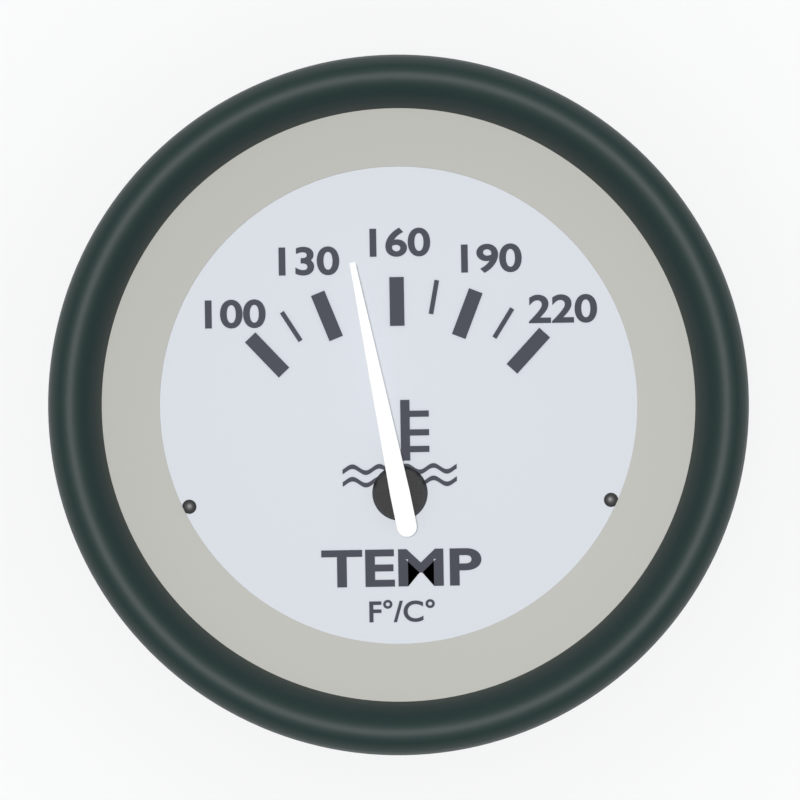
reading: 145 °F
